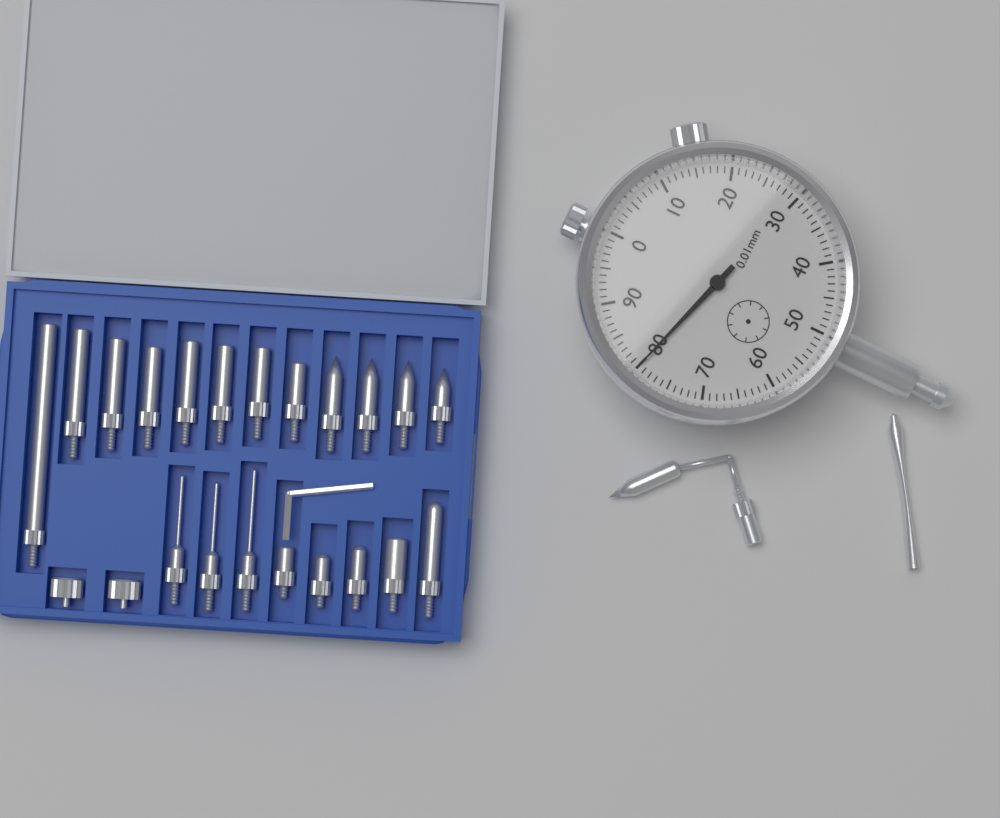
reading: 0.80 mm
